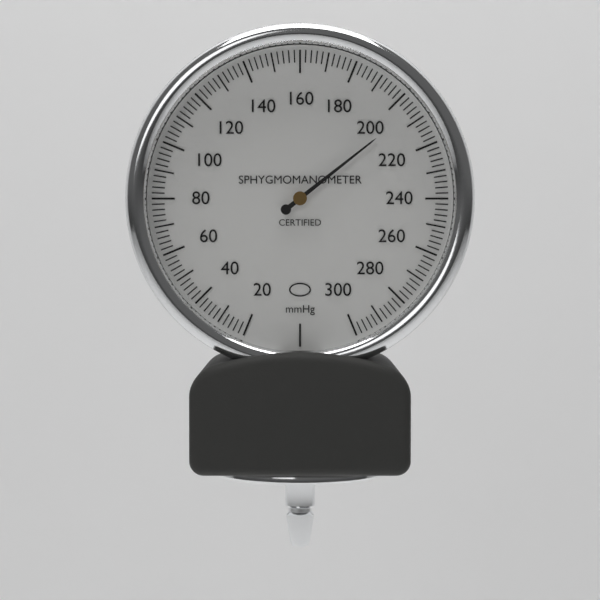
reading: 206 mmHg
